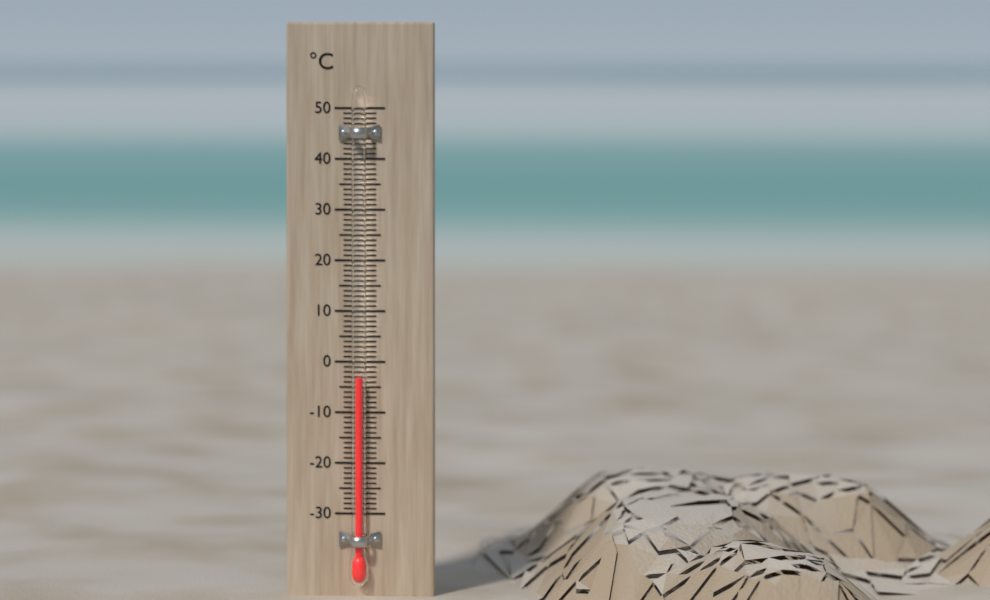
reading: -3 °C
